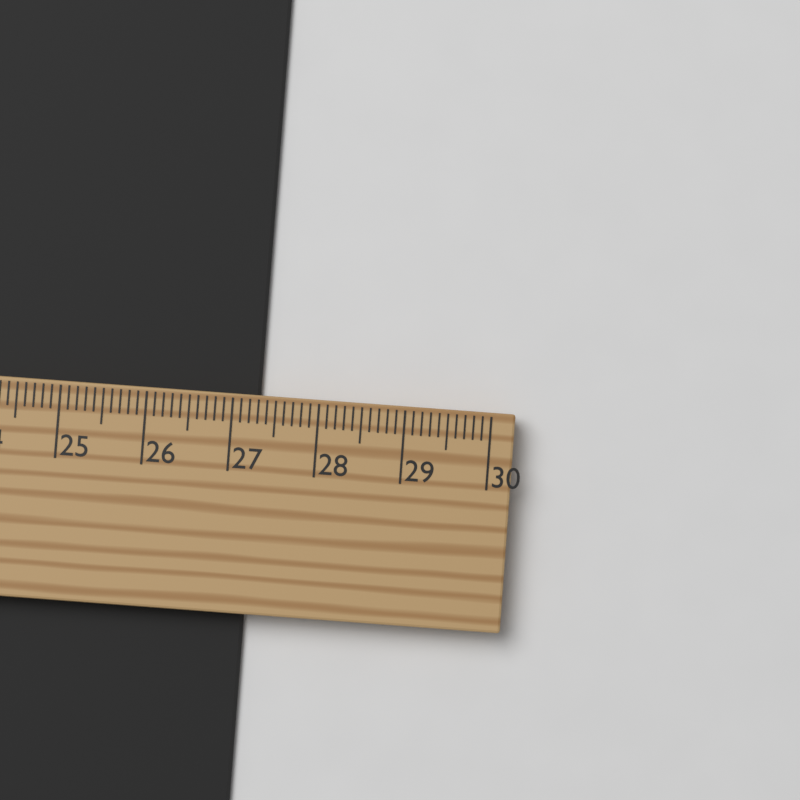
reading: 27.3 cm
